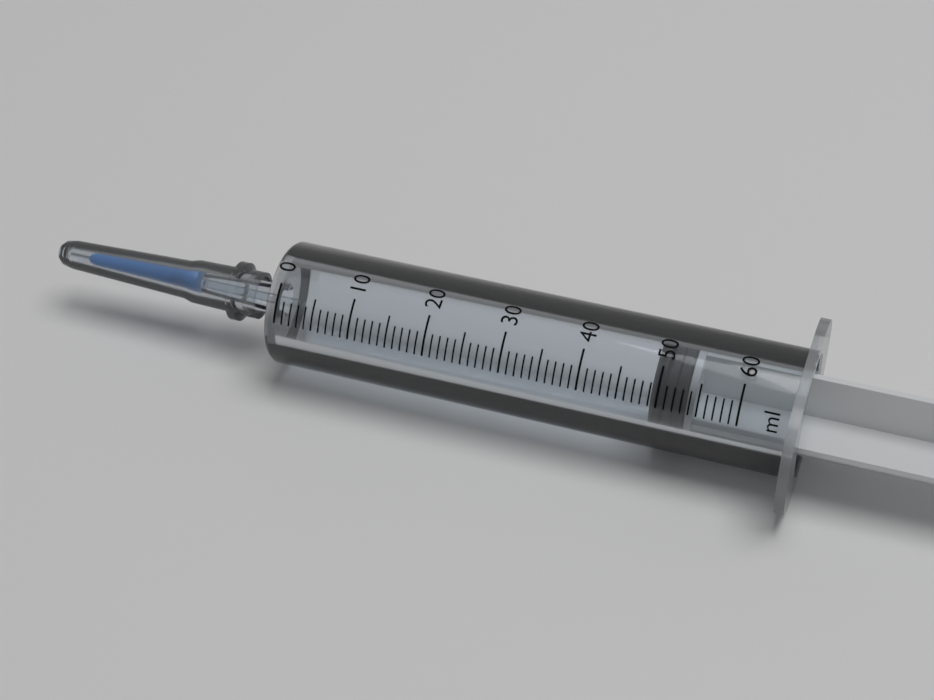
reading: 49 ml
